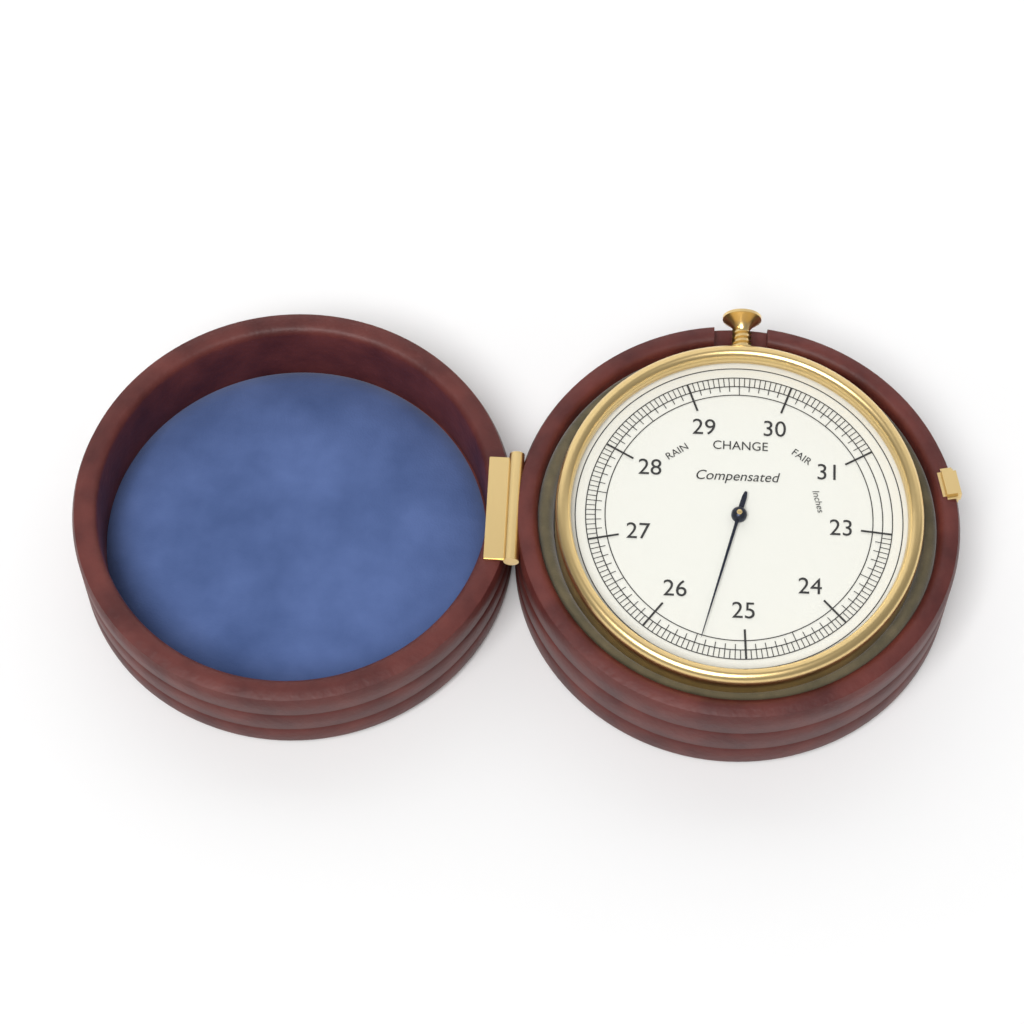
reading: 25.45 inches
